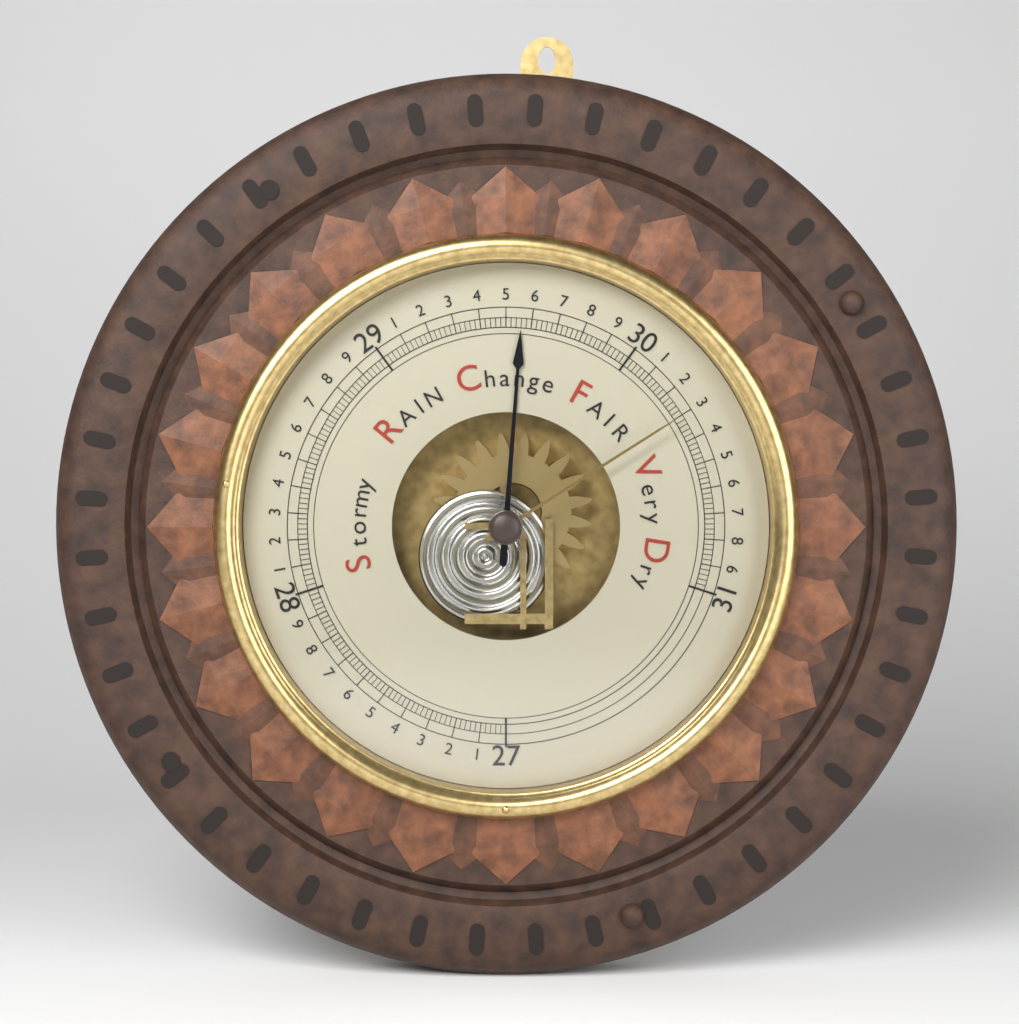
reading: 29.56 inHg
